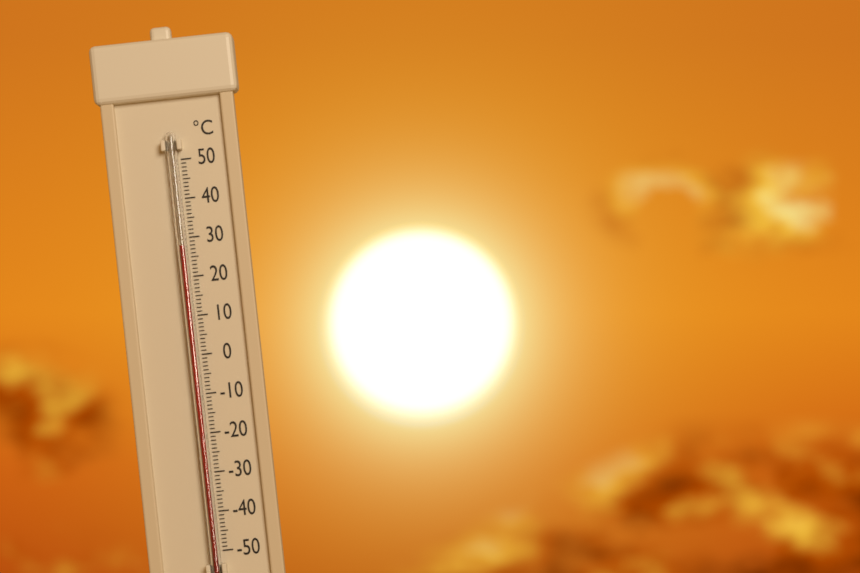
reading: 28 °C
